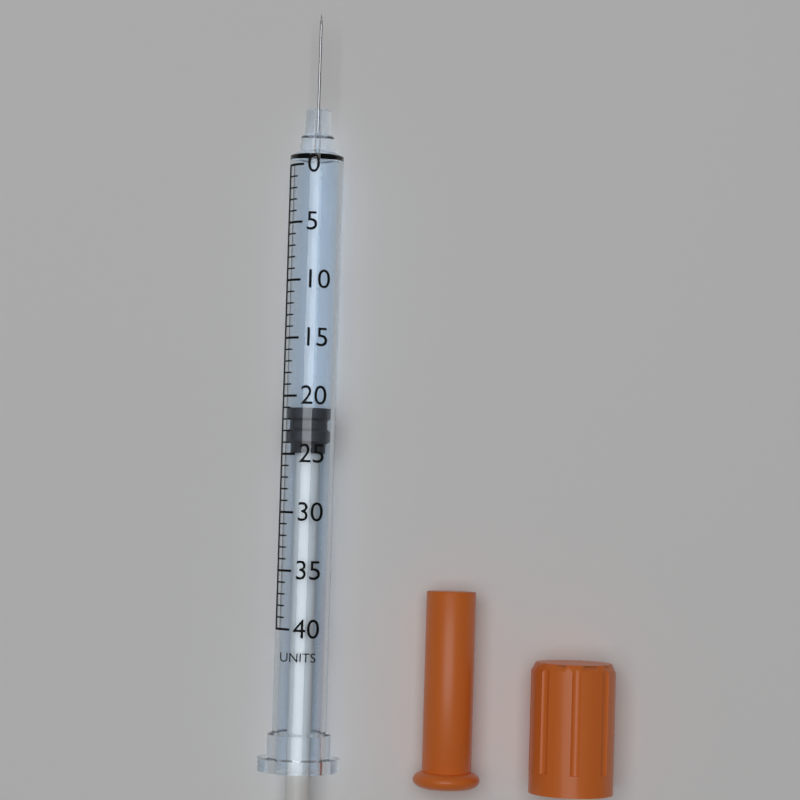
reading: 21 units
